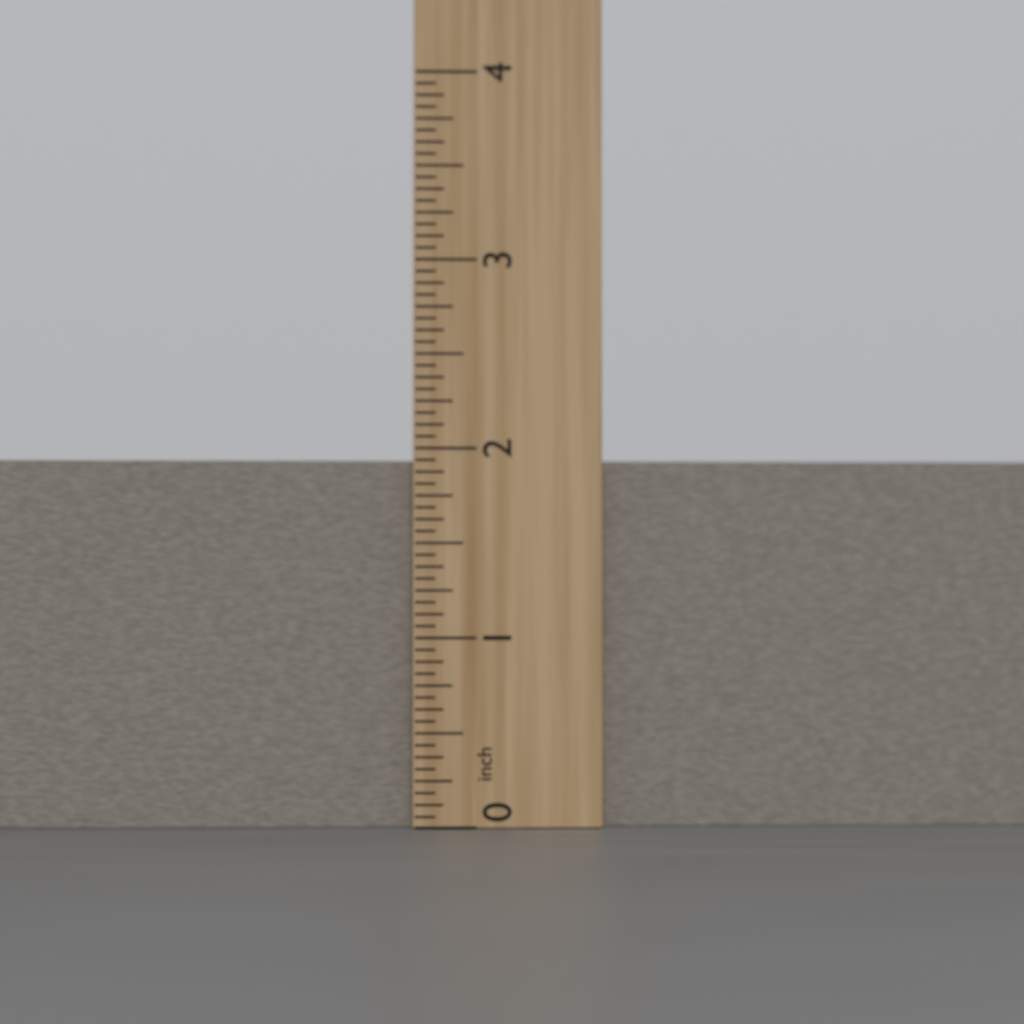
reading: 1.9375 inch
